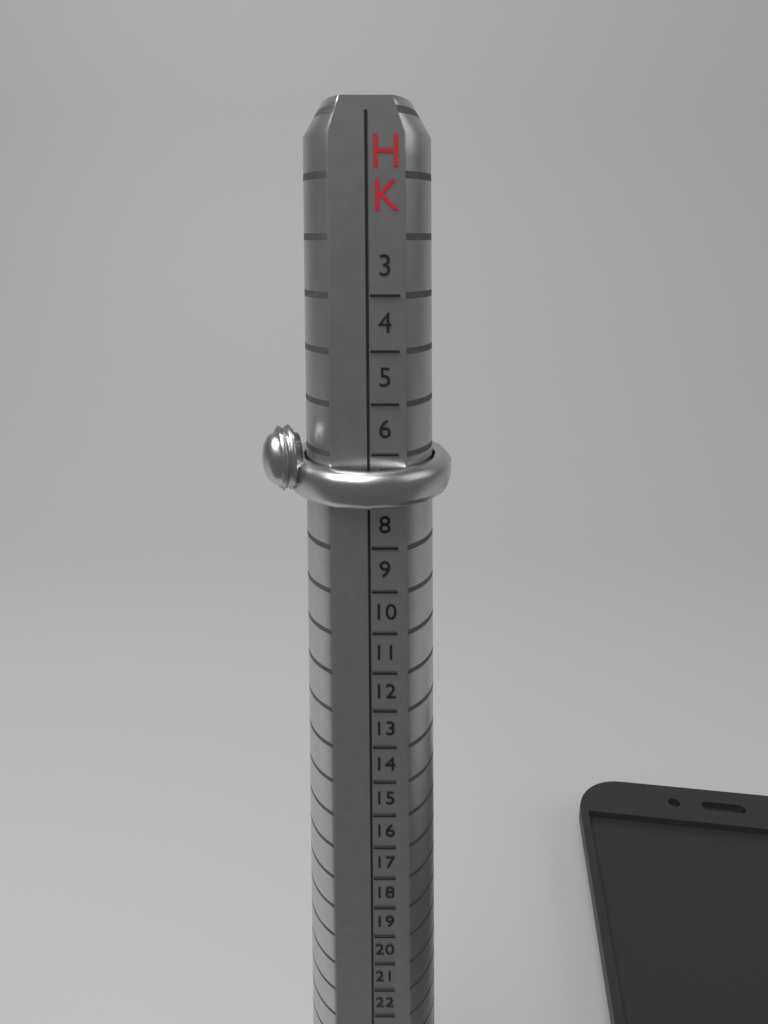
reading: 7 HK
